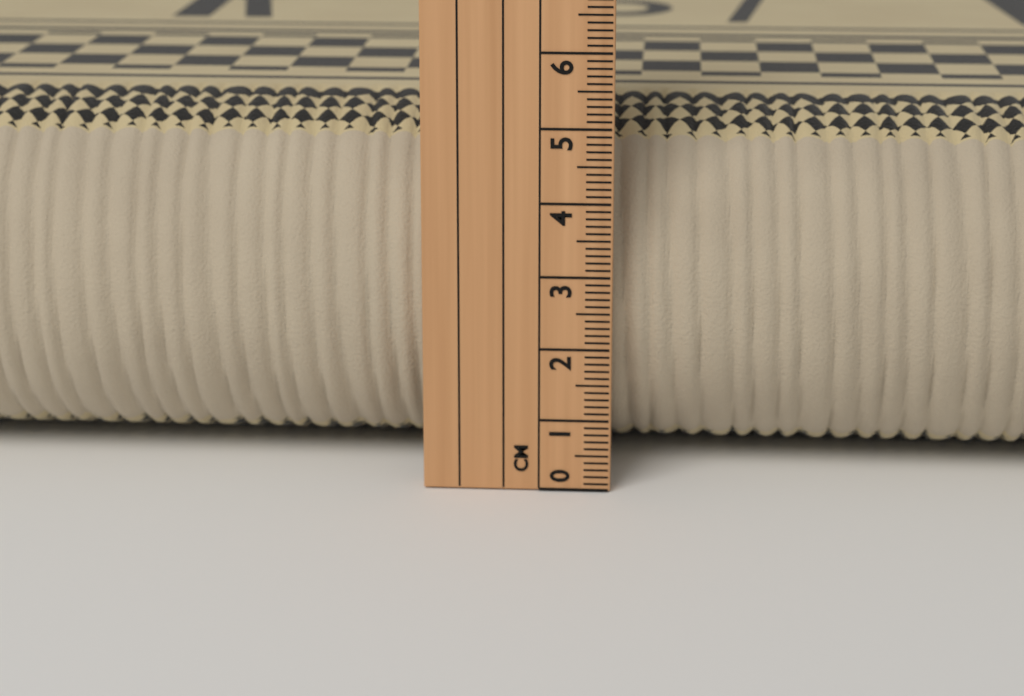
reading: 5.0 cm
